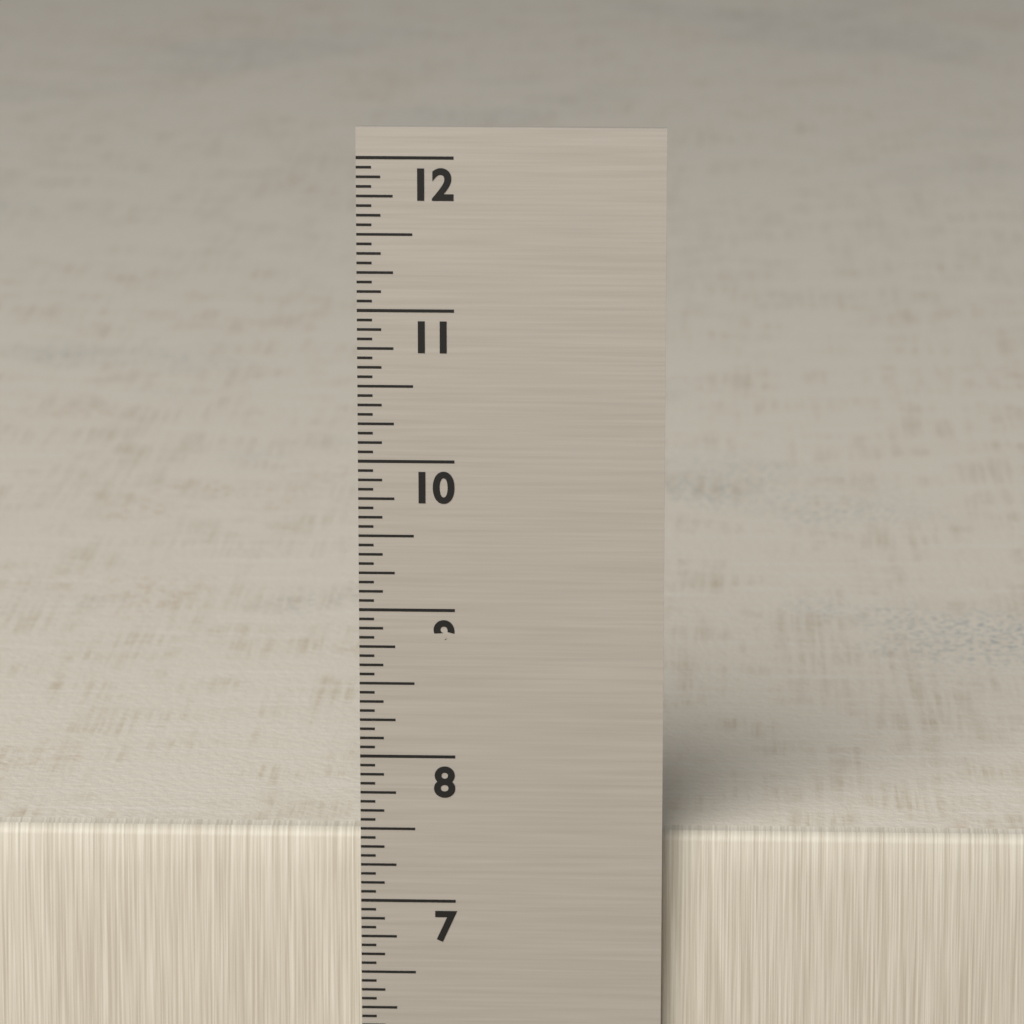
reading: 7.4375 in
